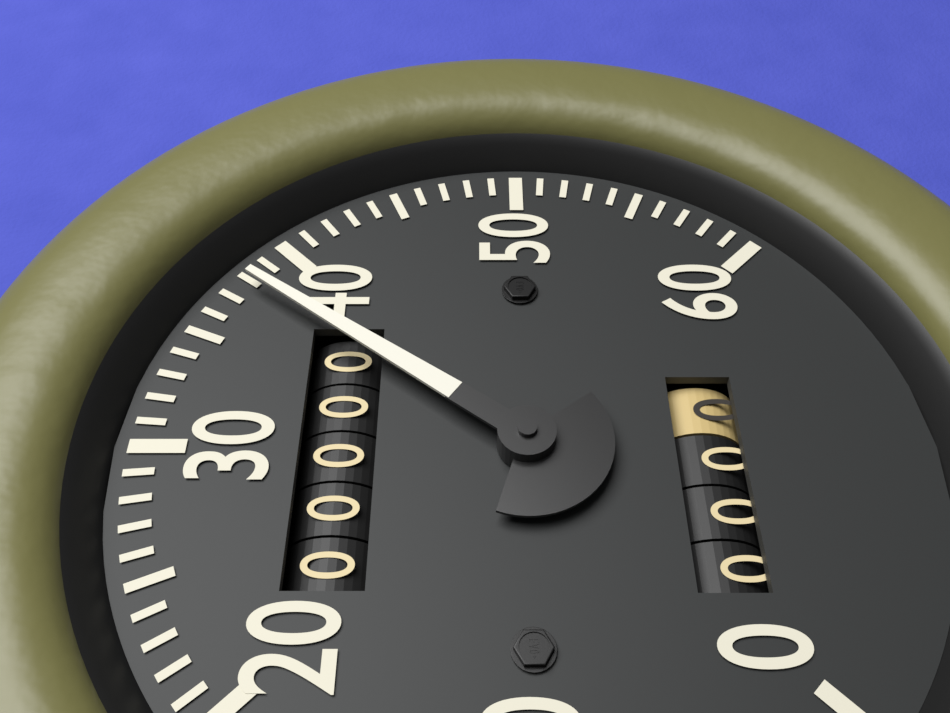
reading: 38 (no unit)
